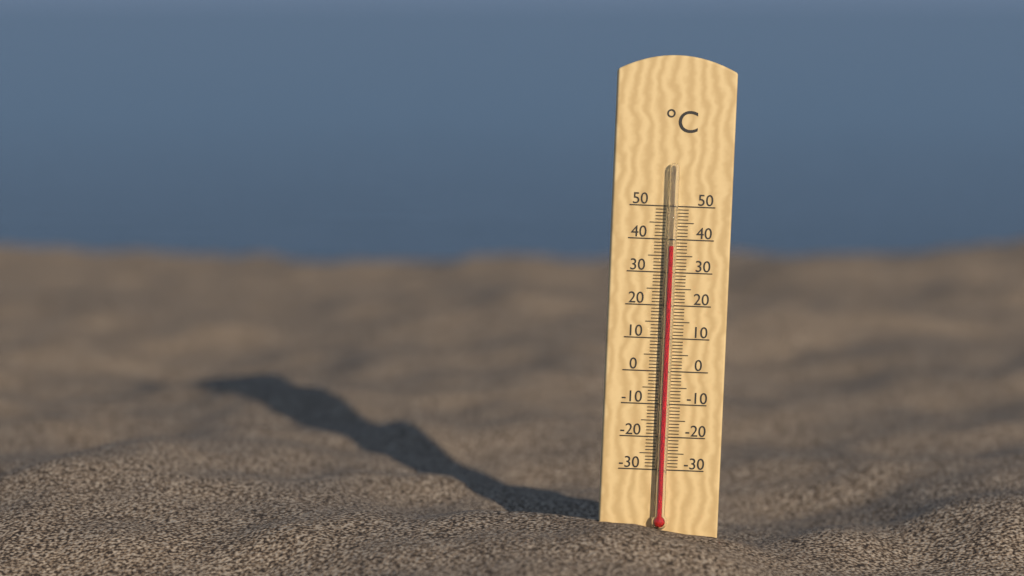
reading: 38 °C
